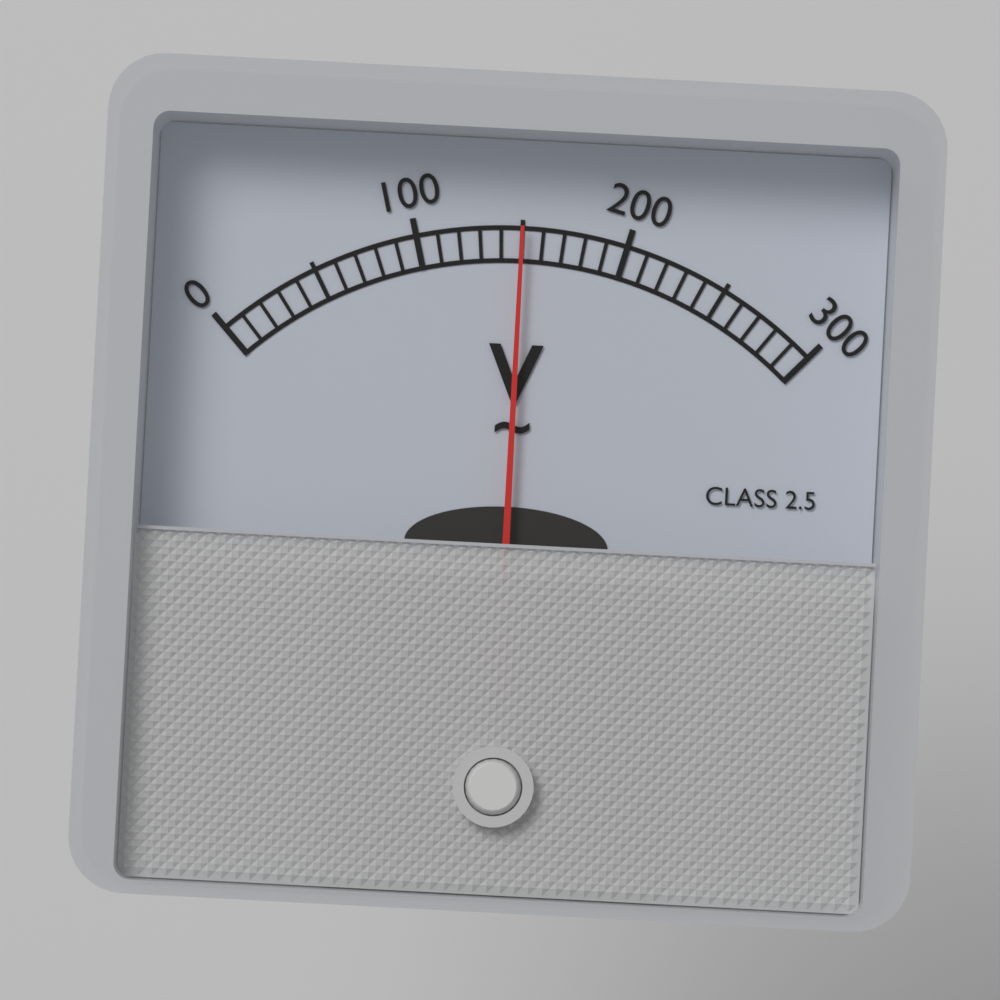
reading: 150 V
